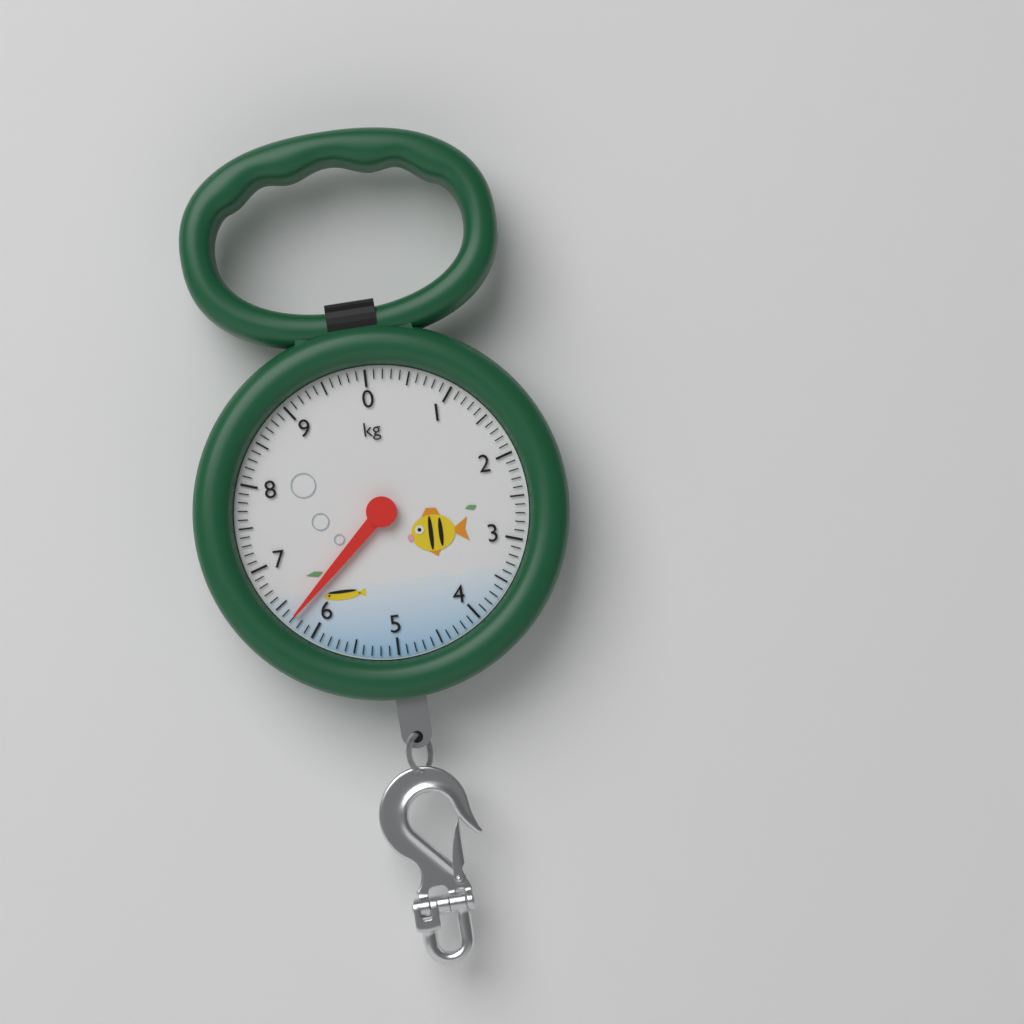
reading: 6.3 kg
